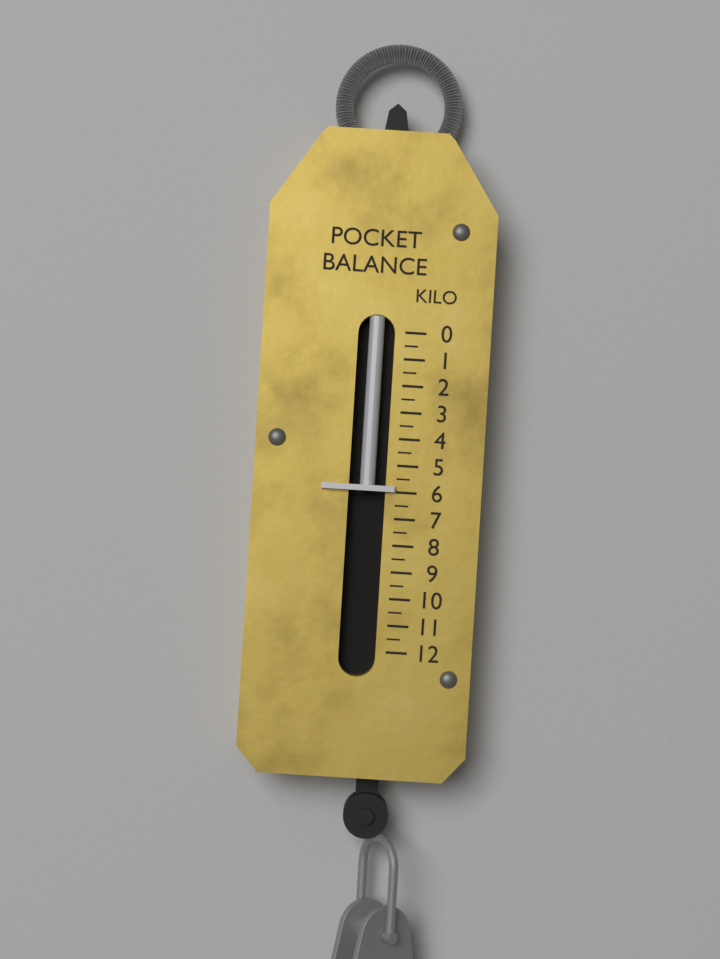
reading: 6.0 kg
